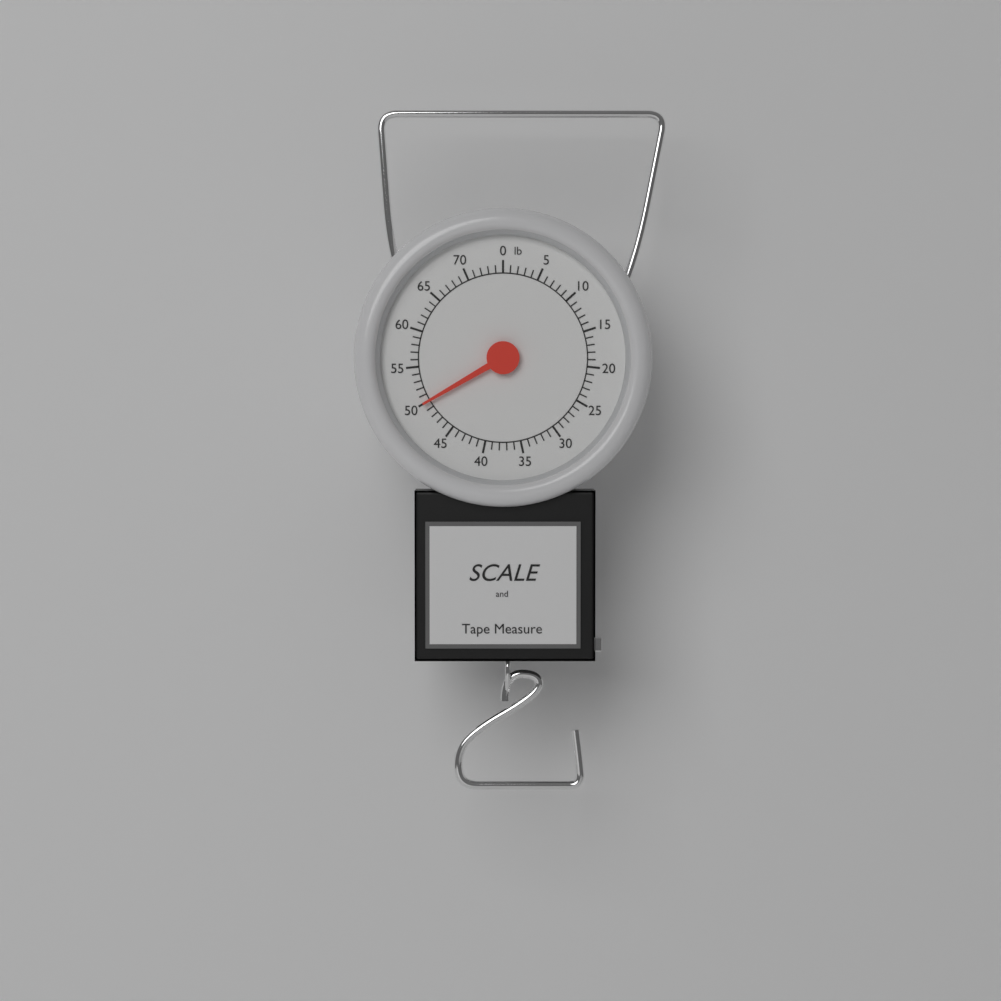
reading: 50 lb
